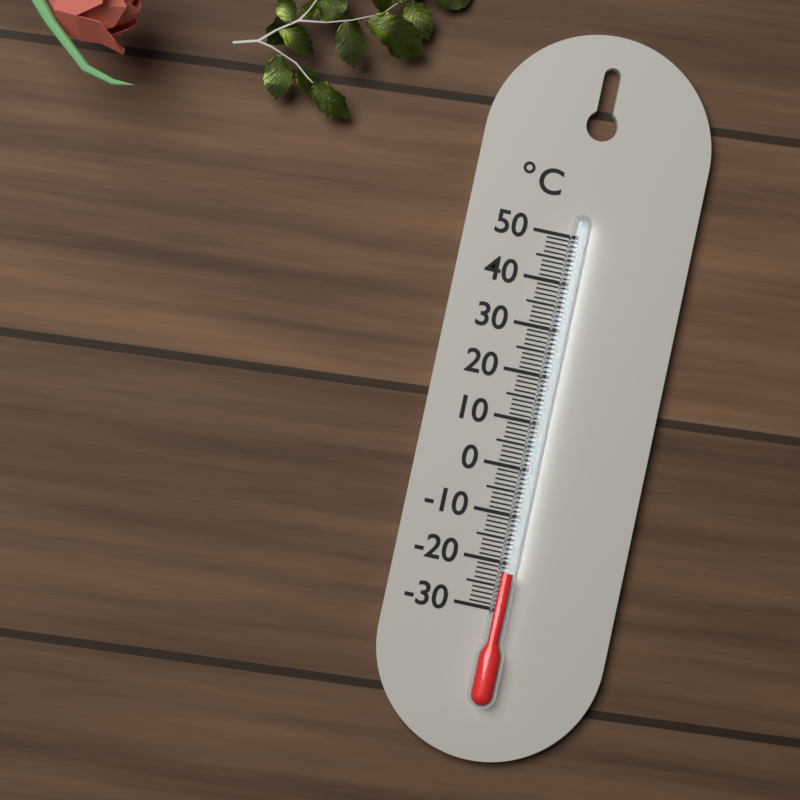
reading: -22 °C
